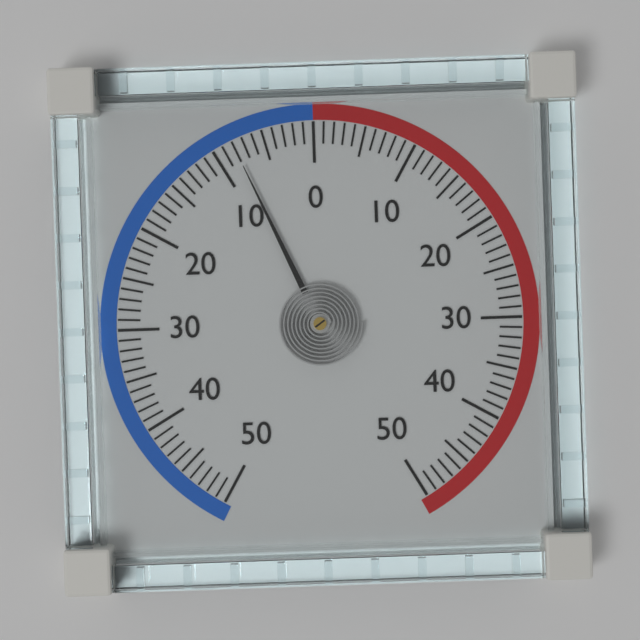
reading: -8 (no unit)
